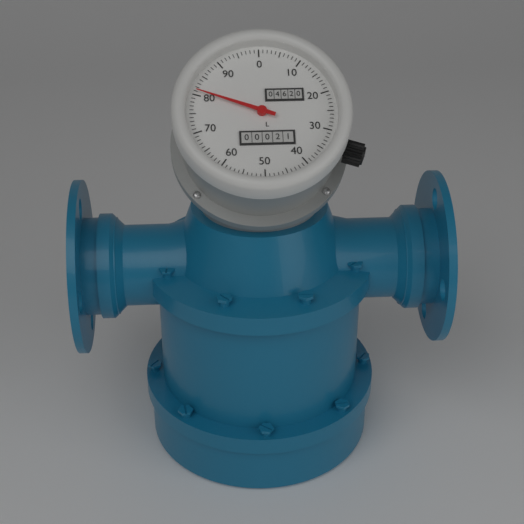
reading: 81 L
